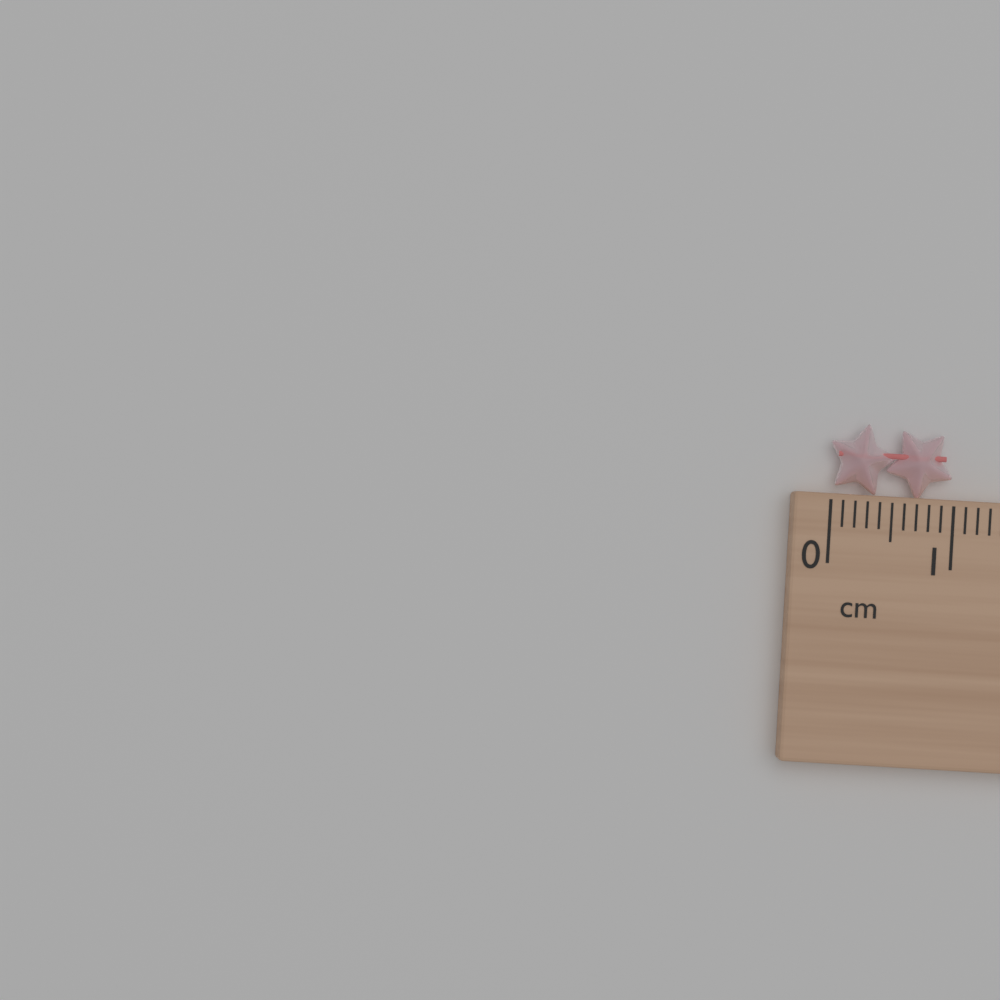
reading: 1.0 cm
